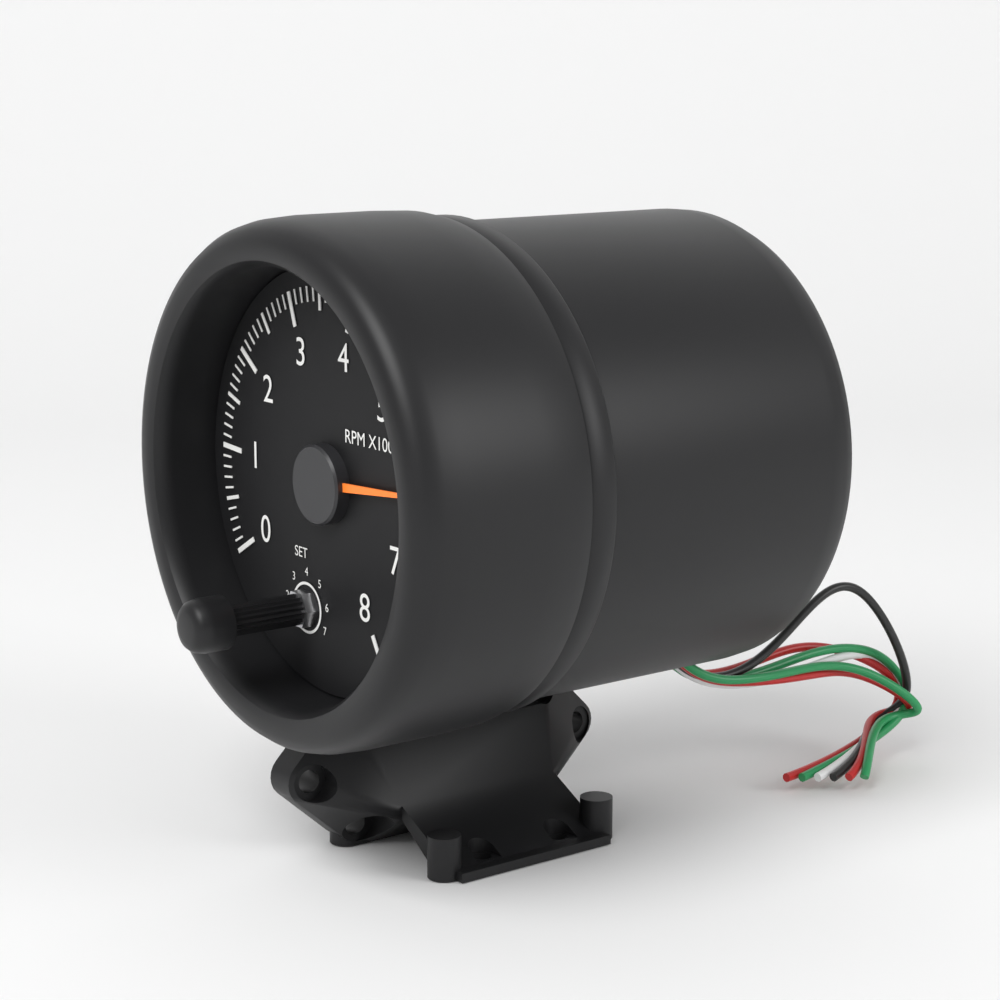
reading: 6.1 RPM x1000
